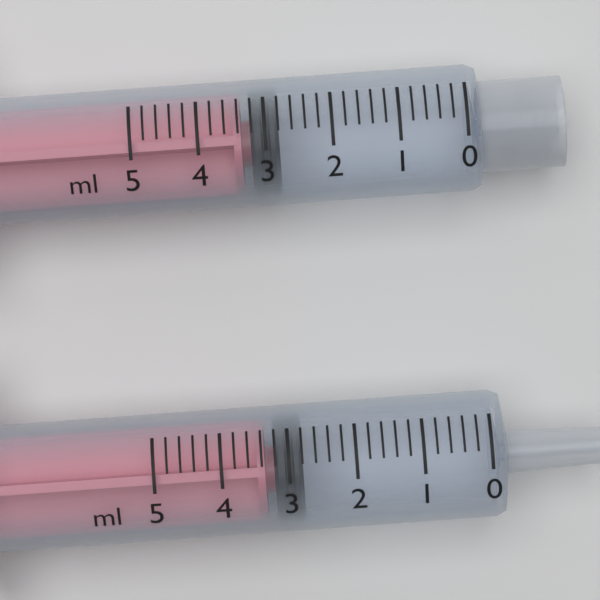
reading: 2.8 ml
